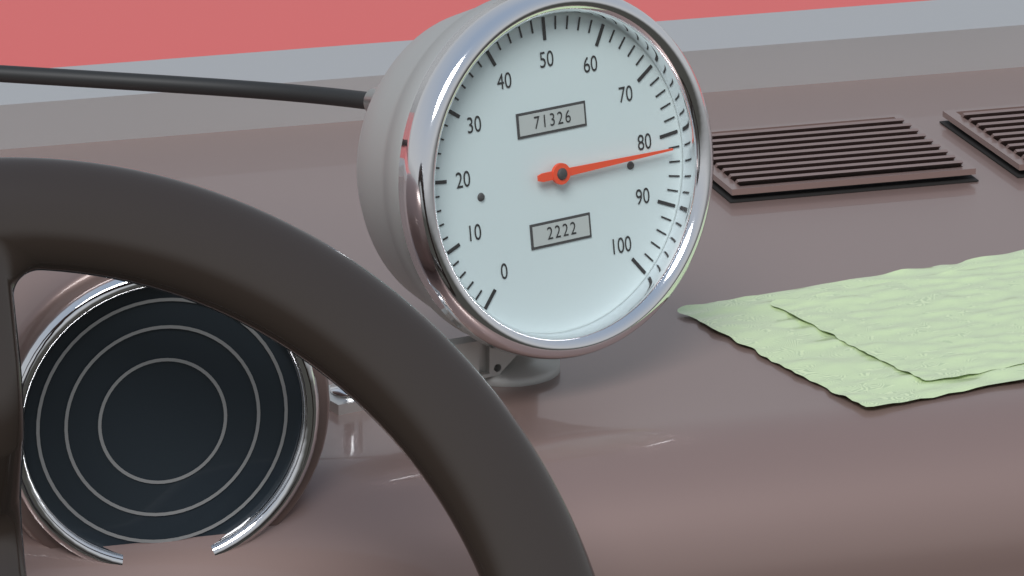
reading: 82 (no unit)
